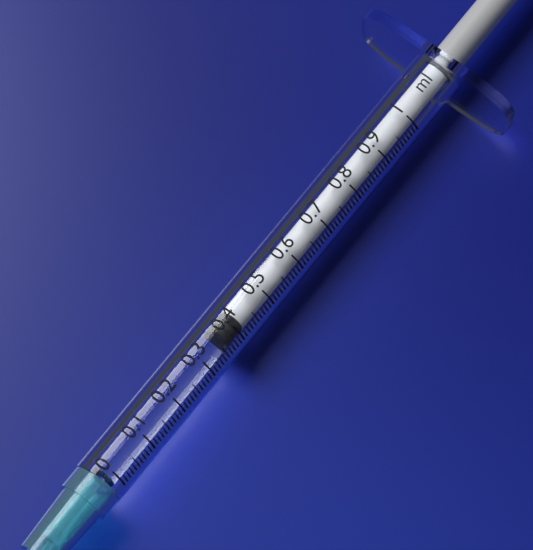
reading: 0.37 ml
